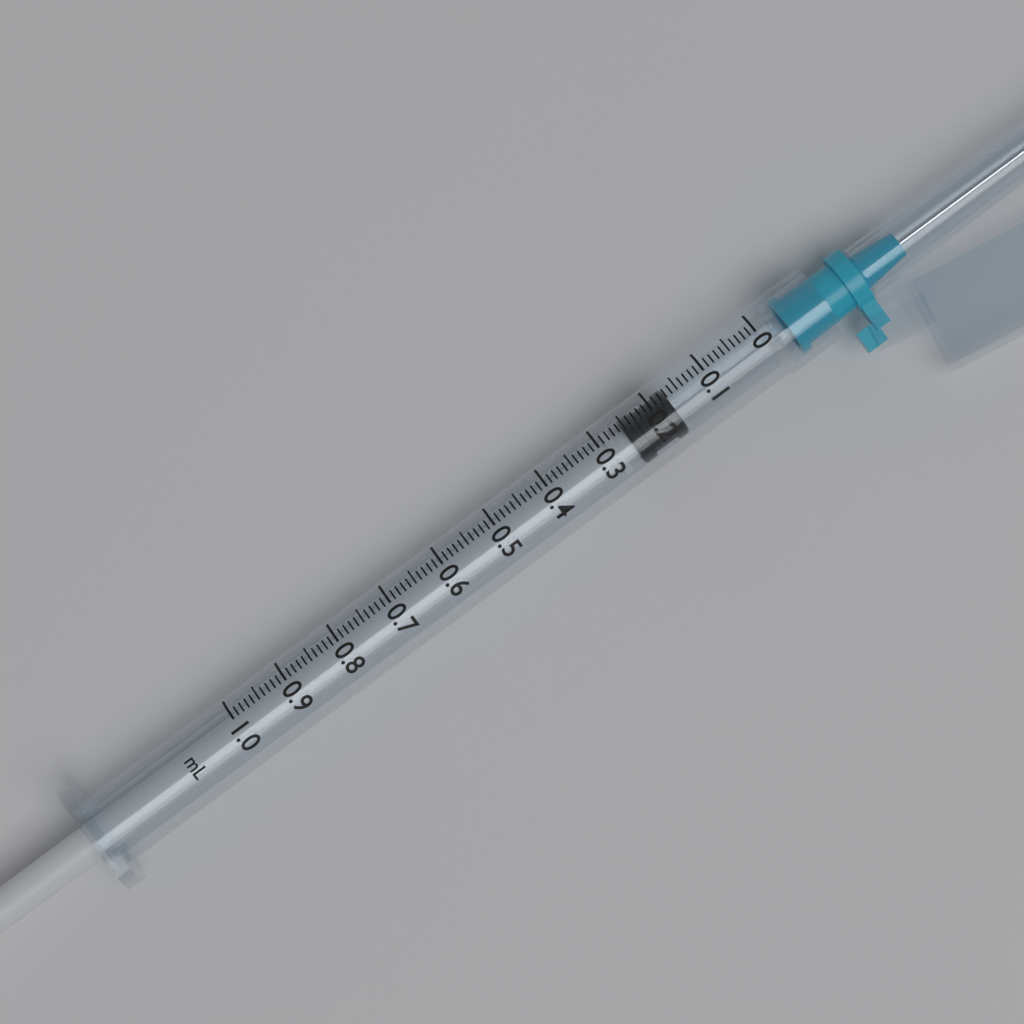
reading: 0.17 ml
